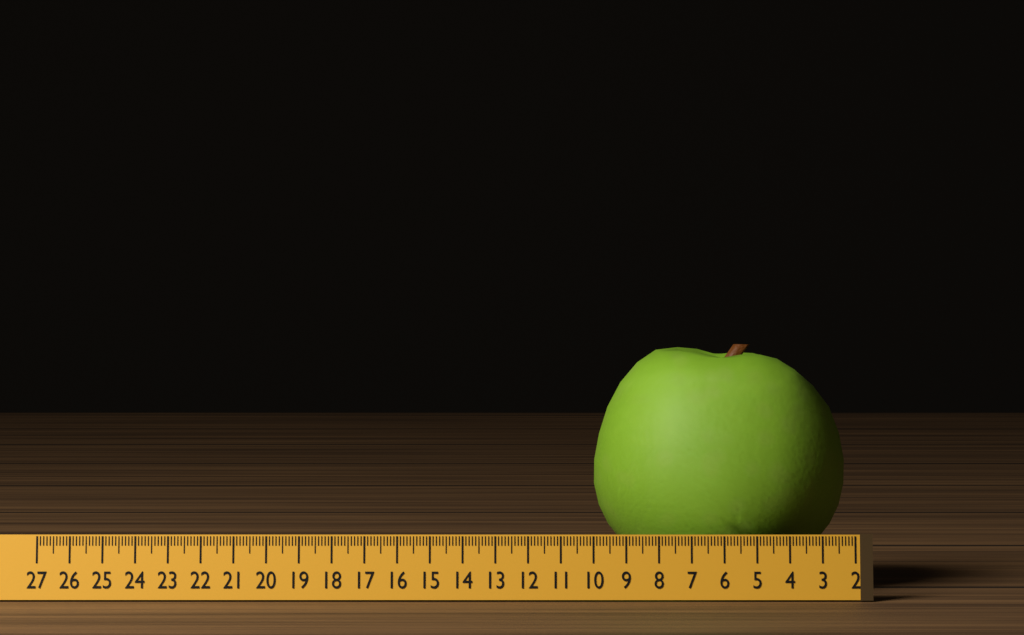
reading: 9.9 (no unit)
